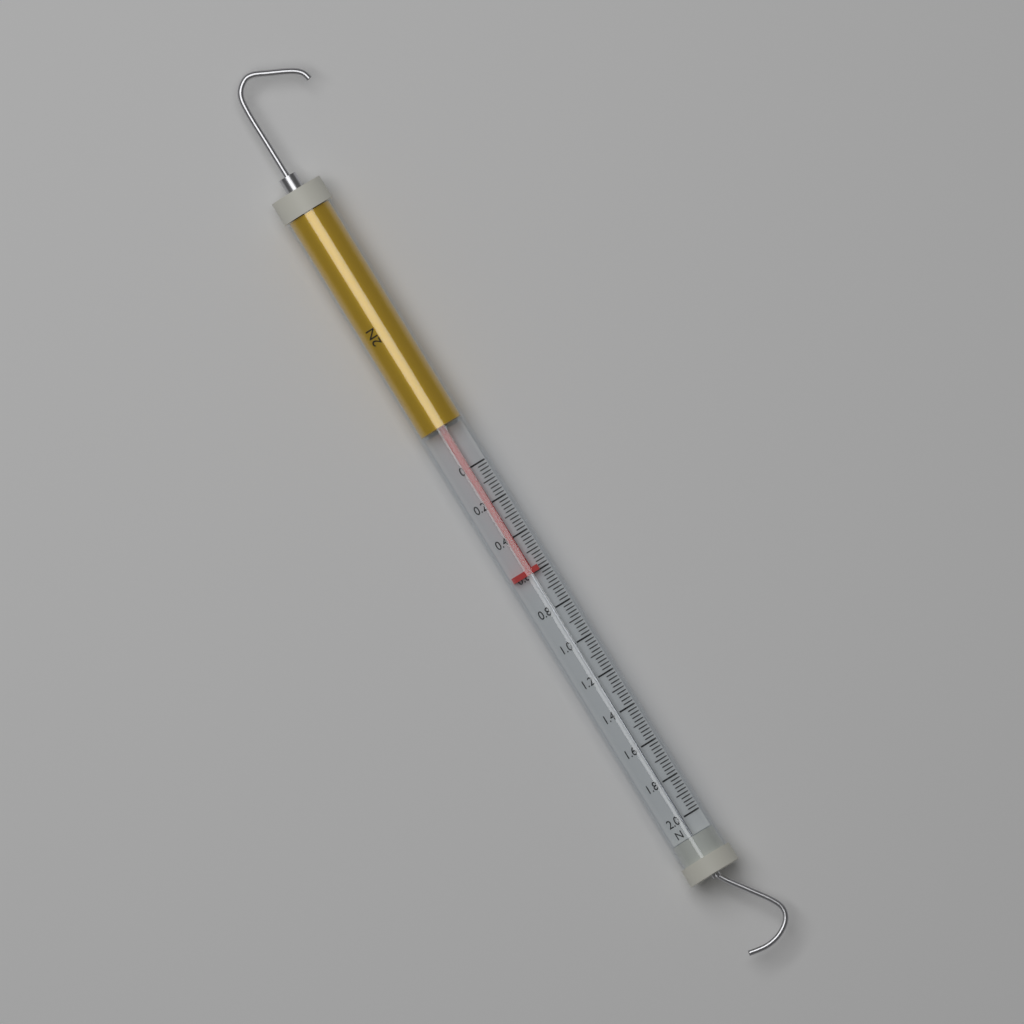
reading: 0.60 N
